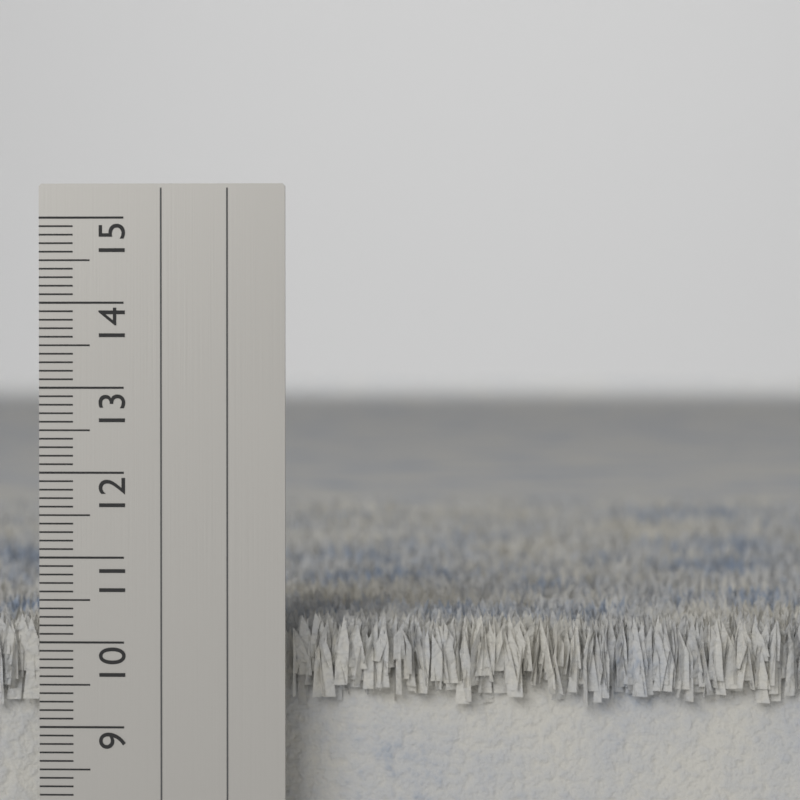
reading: 10.3 cm
